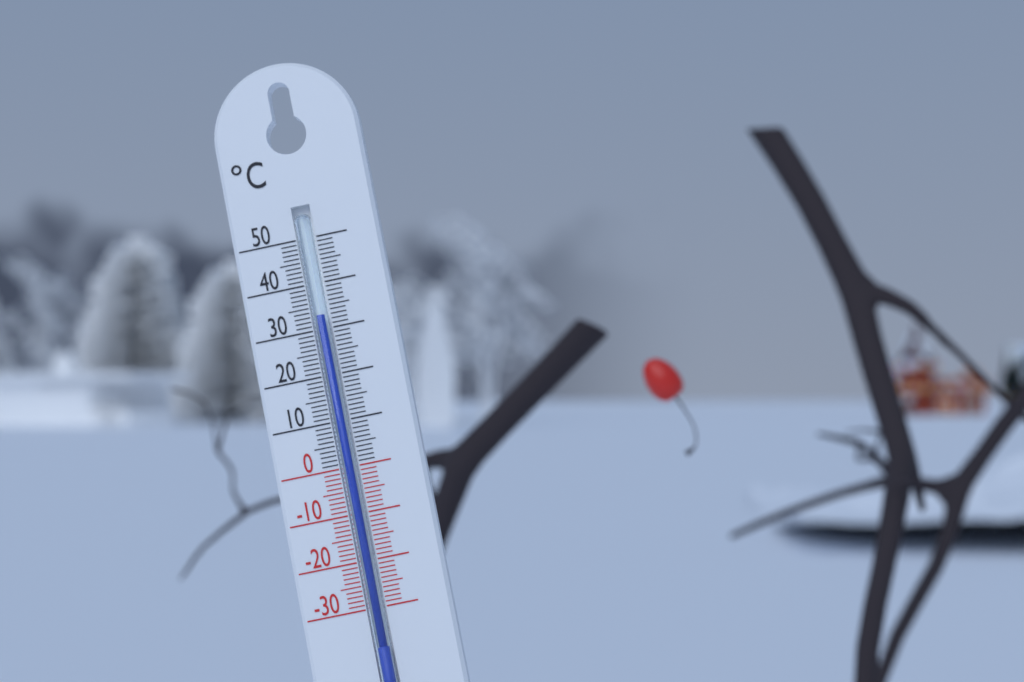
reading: 33 °C
